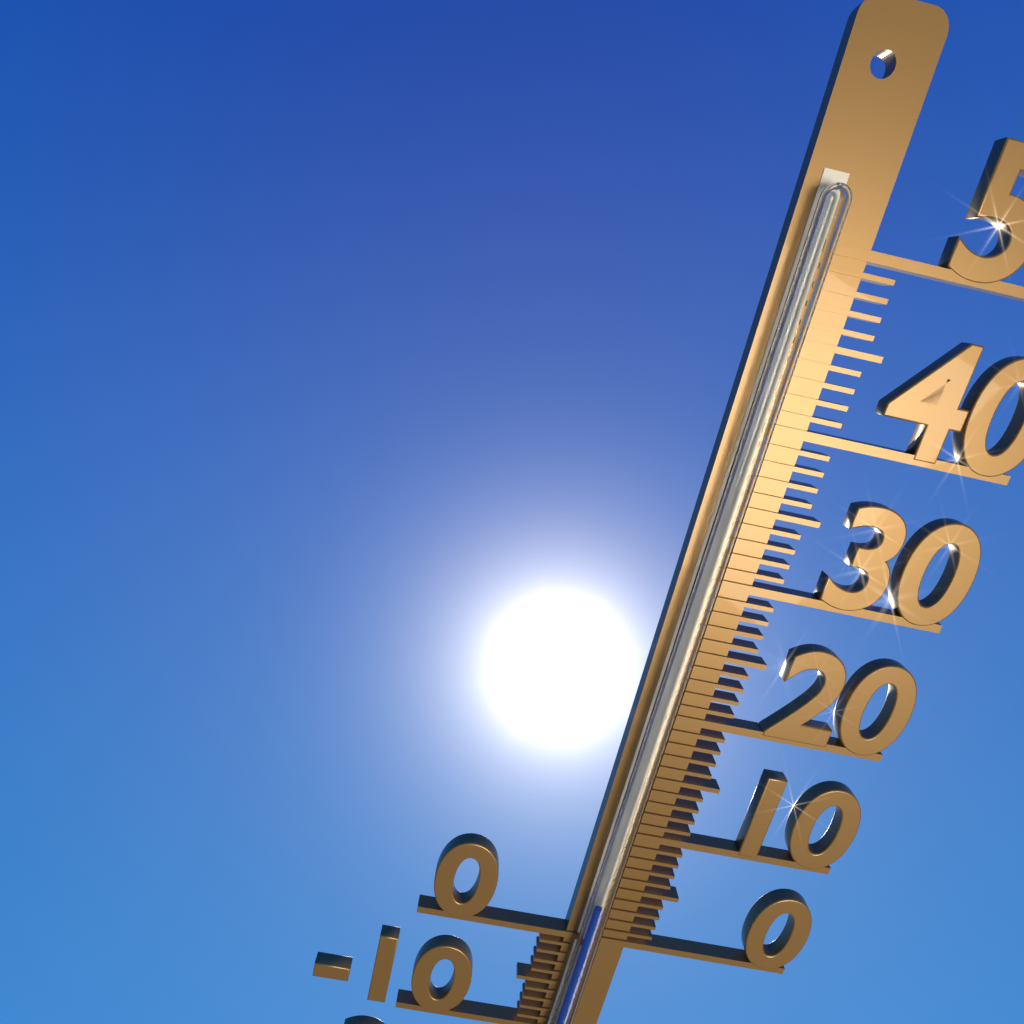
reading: 4 °C
